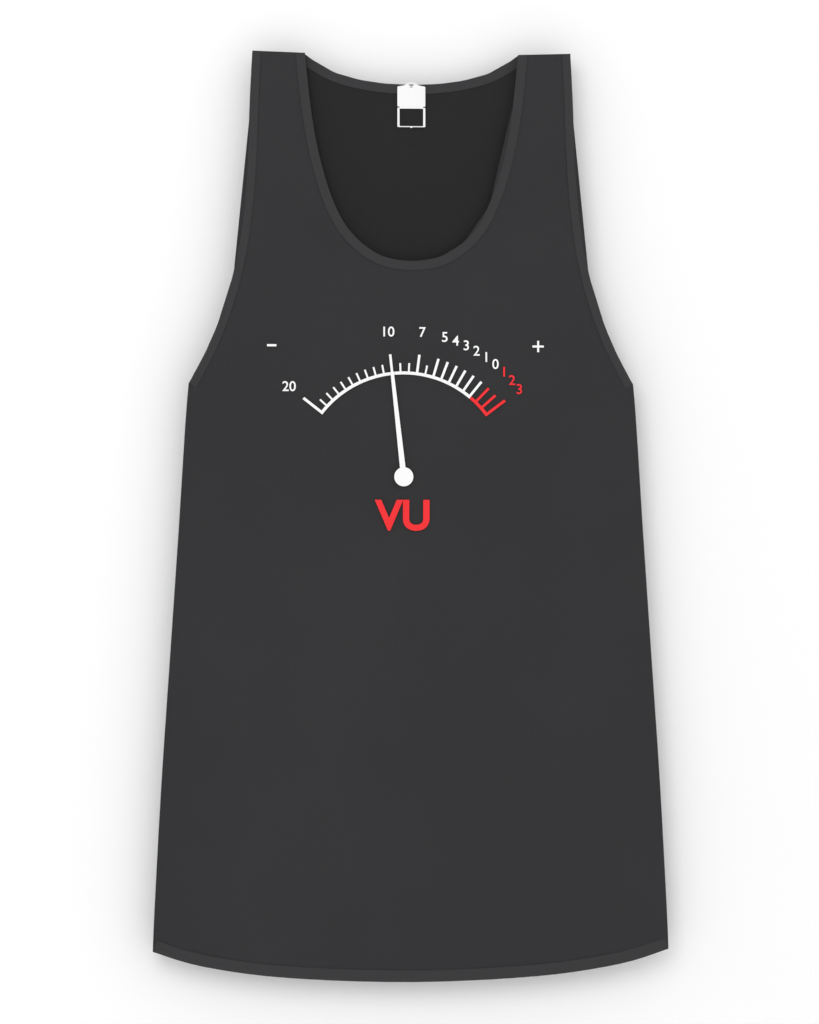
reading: -10 VU
